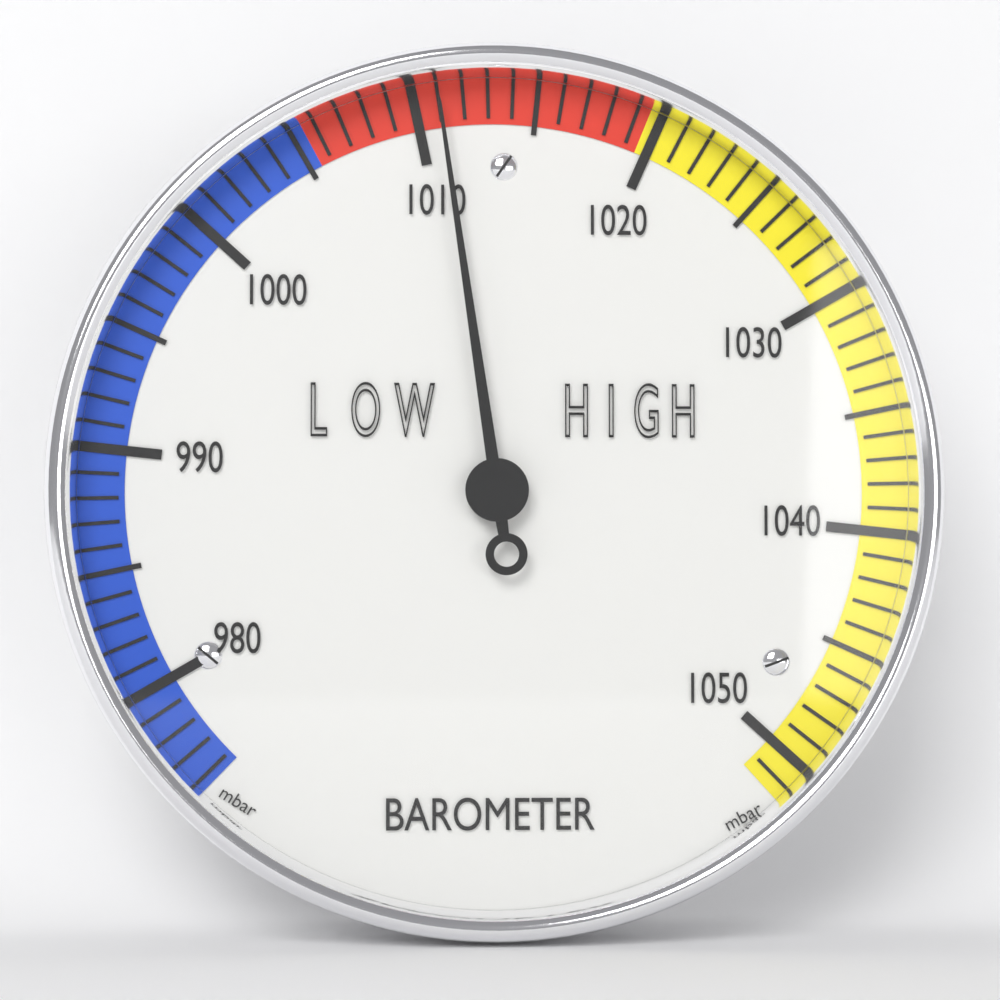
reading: 1011 mbar
